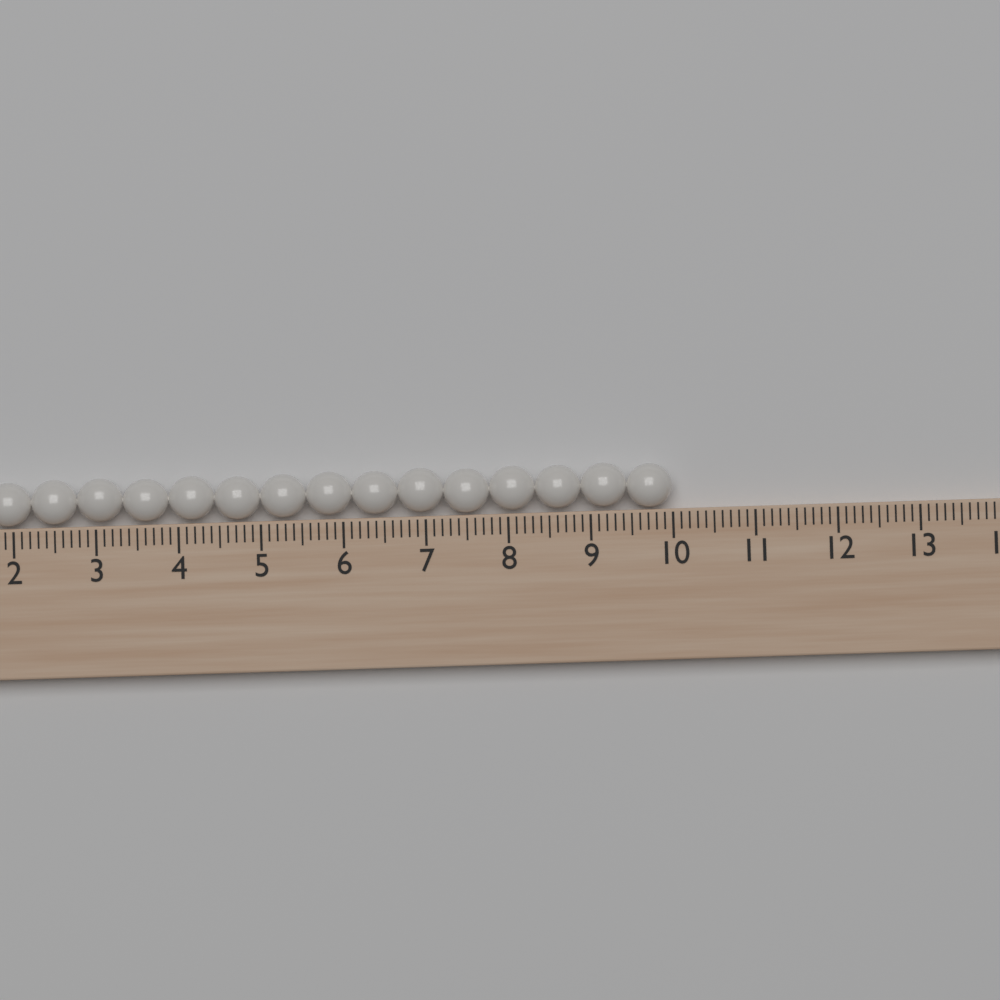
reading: 10.0 (no unit)
